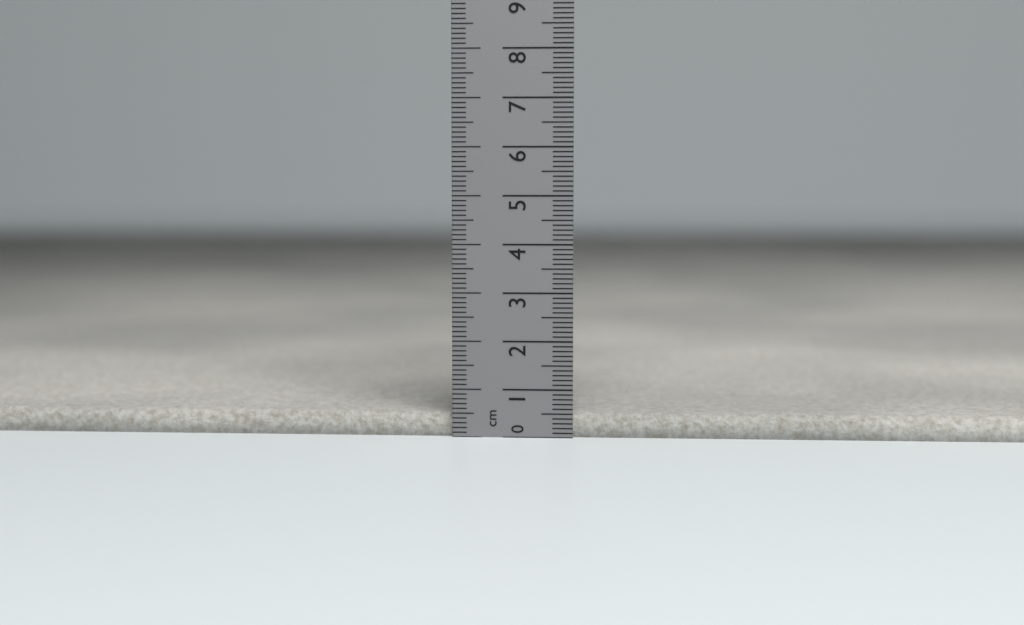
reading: 0.5 cm
